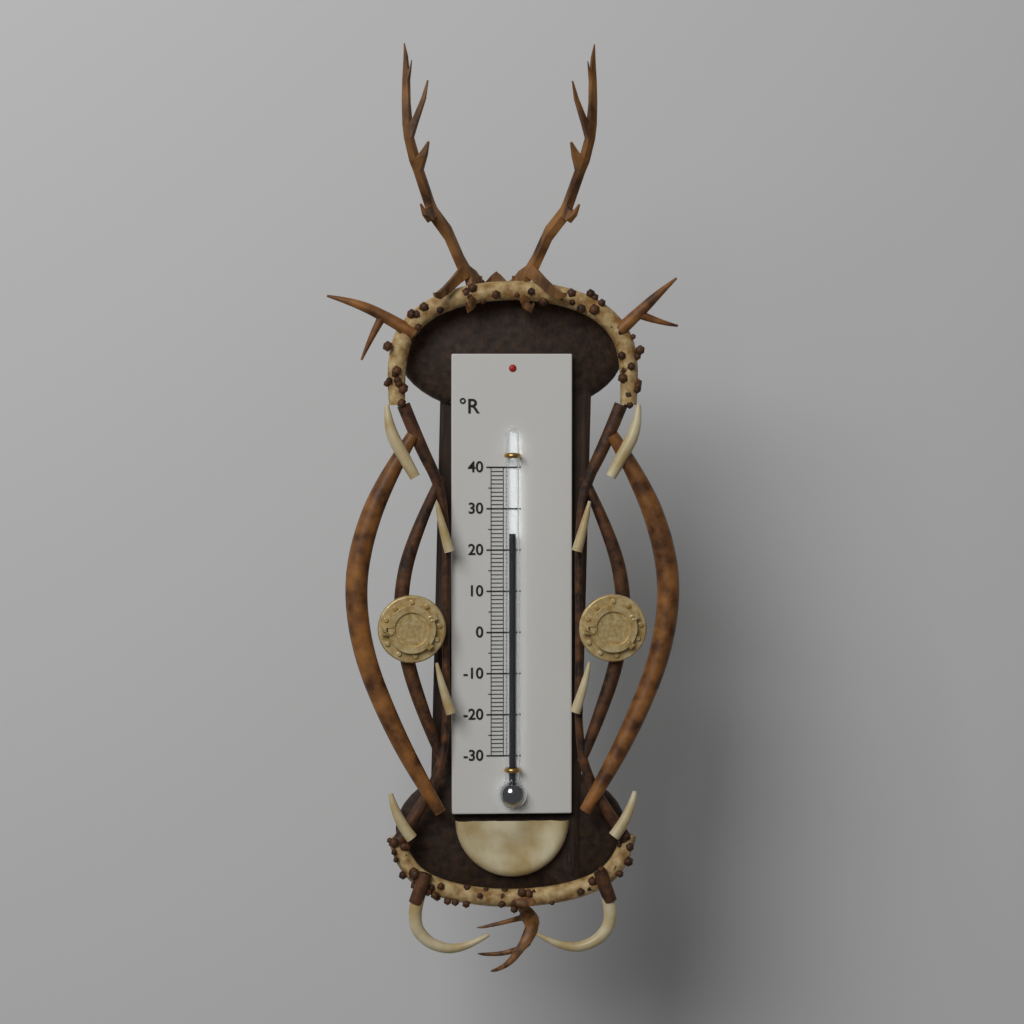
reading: 24 °R
